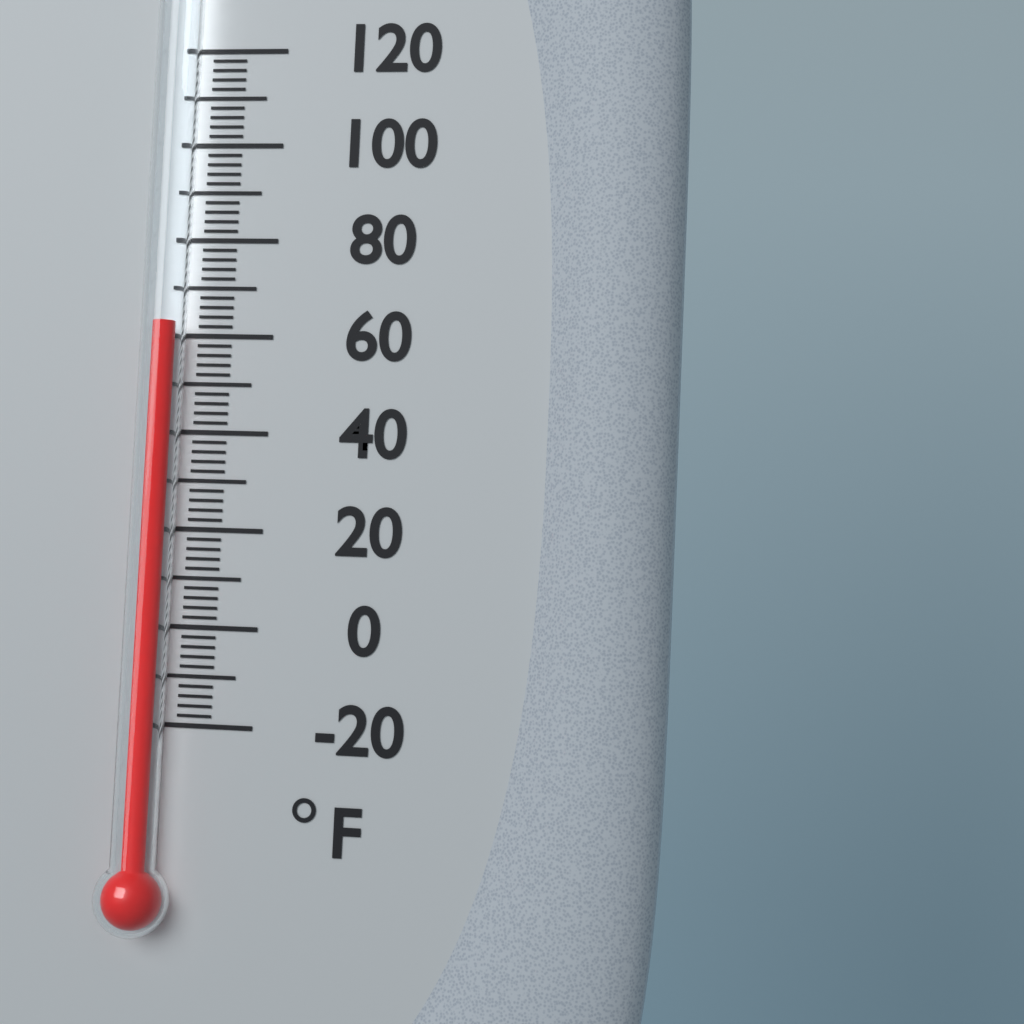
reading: 62 °F
